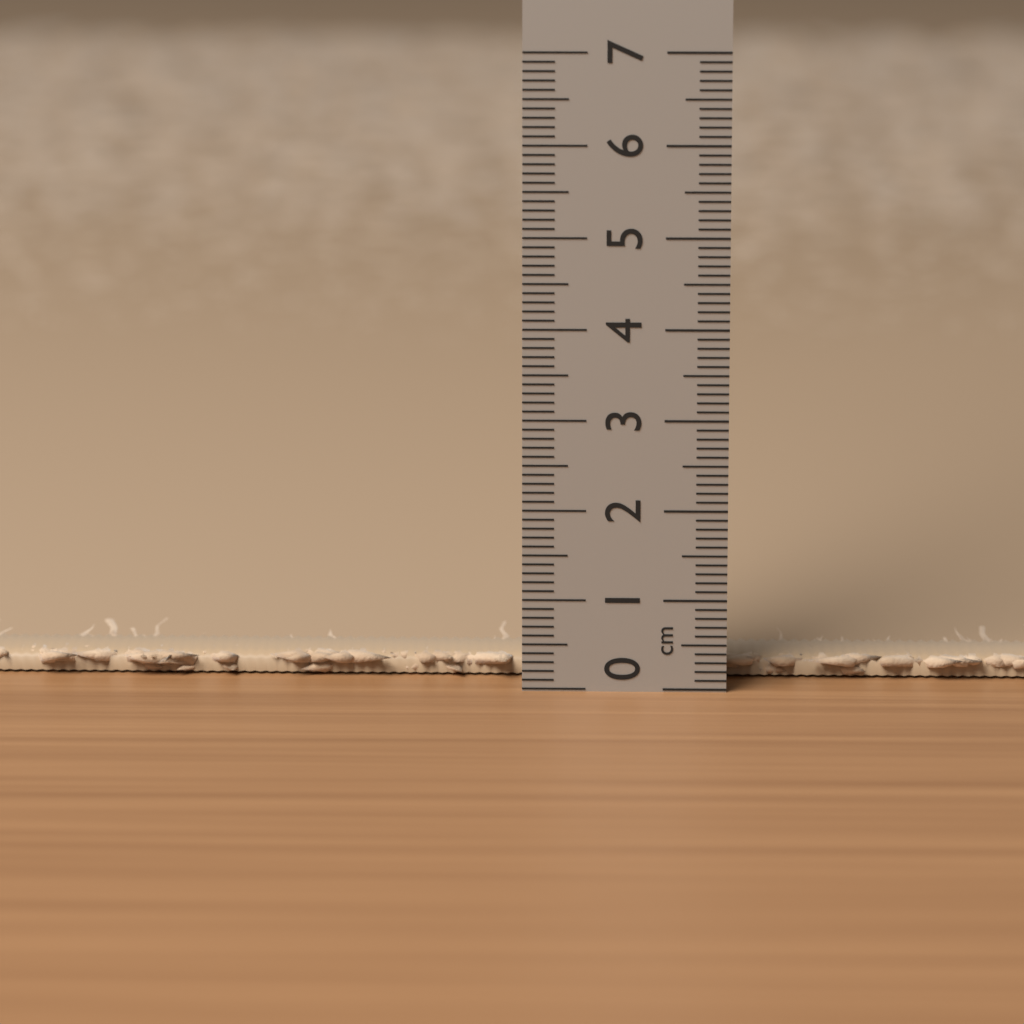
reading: 0.3 cm
